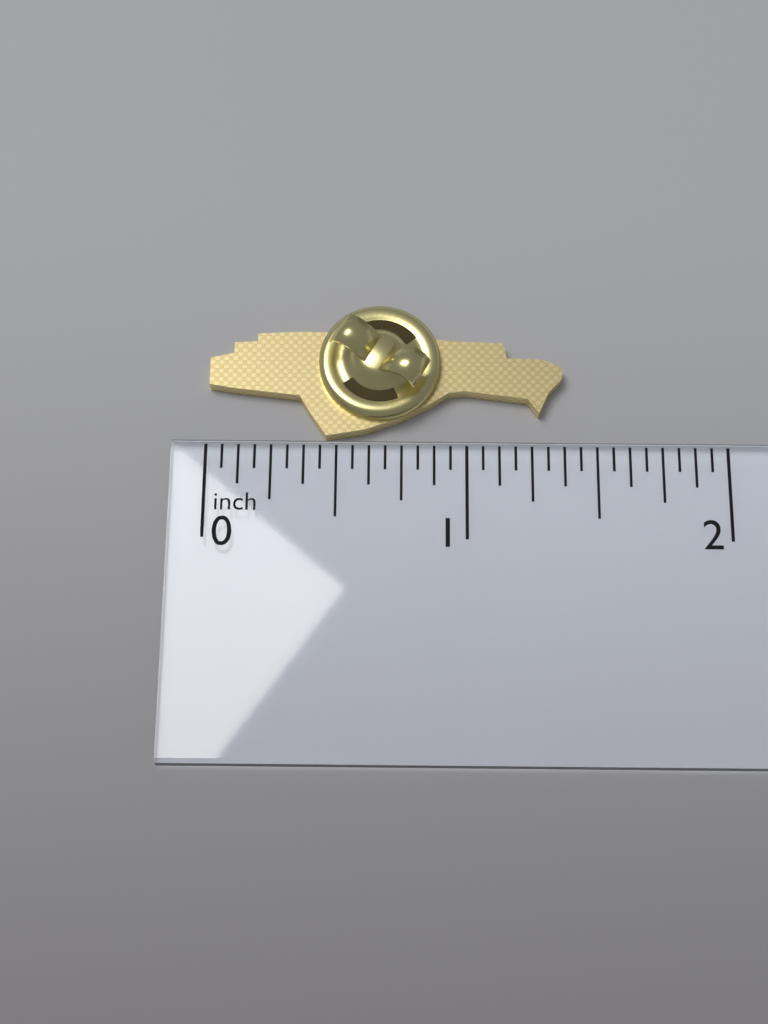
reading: 1.3750 inch
